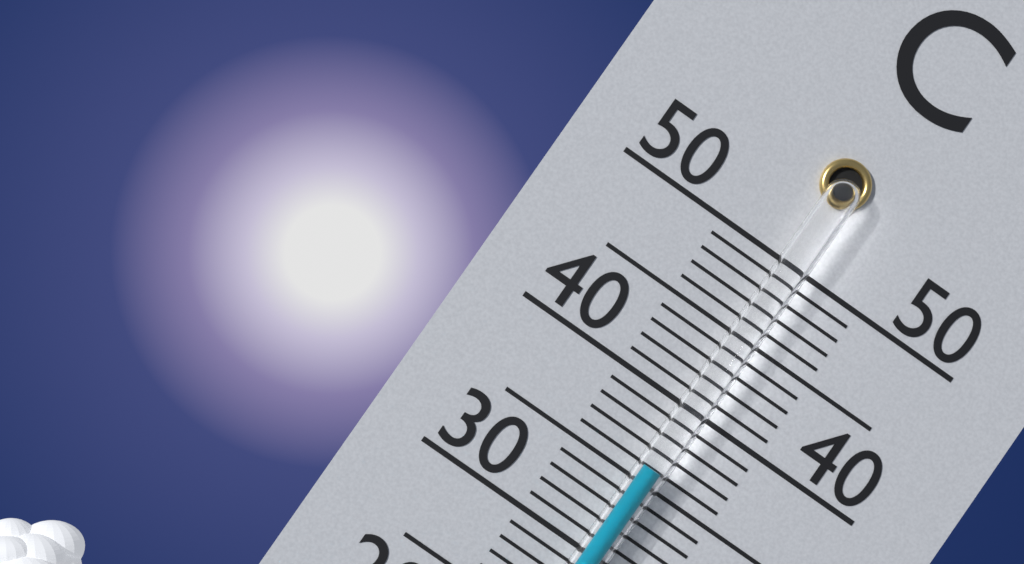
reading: 36 °C
